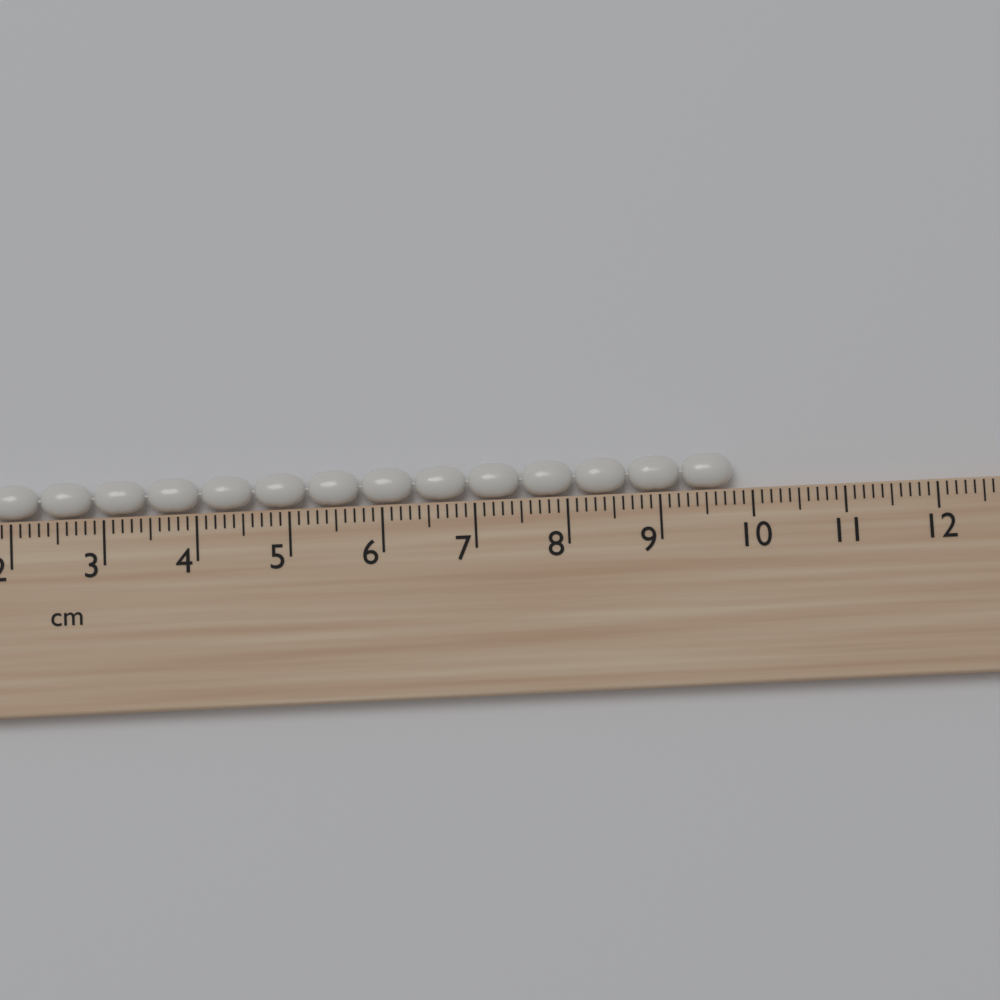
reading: 9.8 cm
